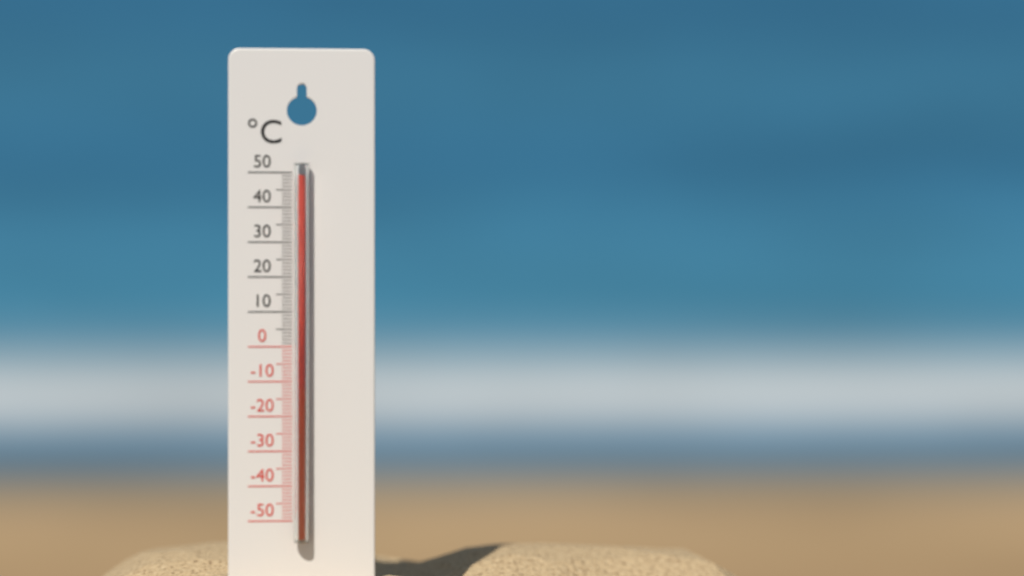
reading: 49 °C
